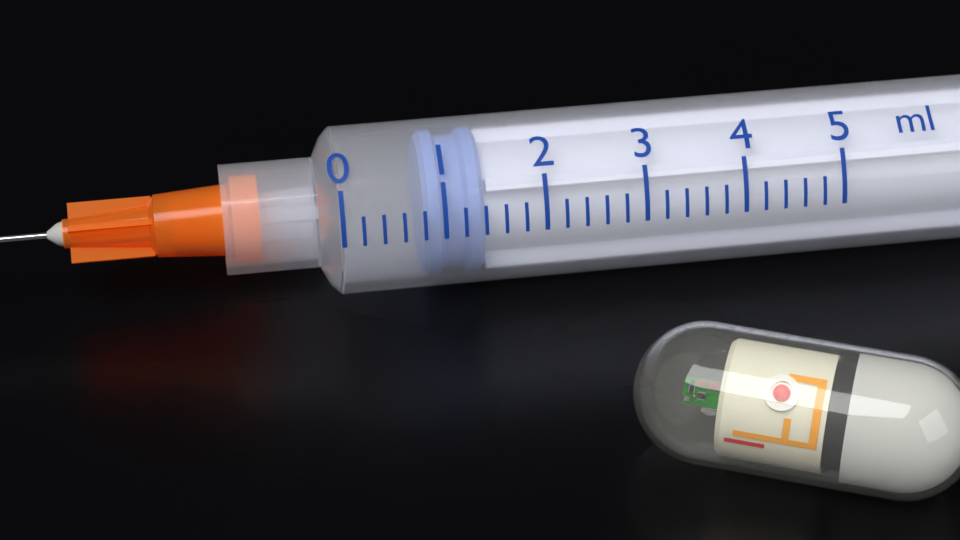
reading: 0.8 ml
